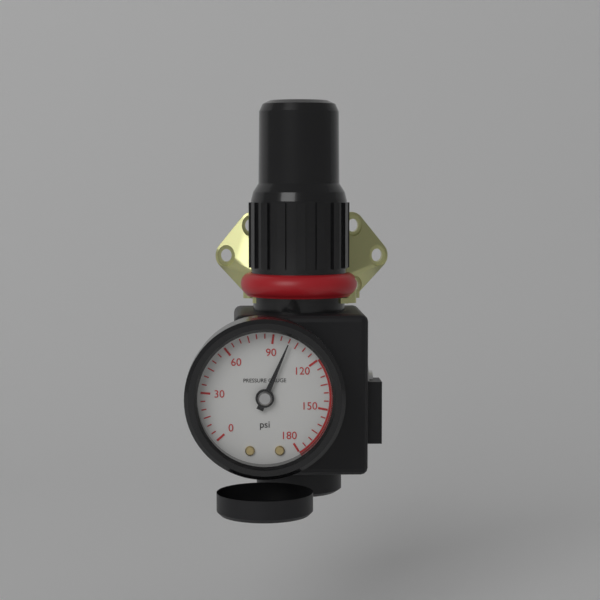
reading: 100 psi
